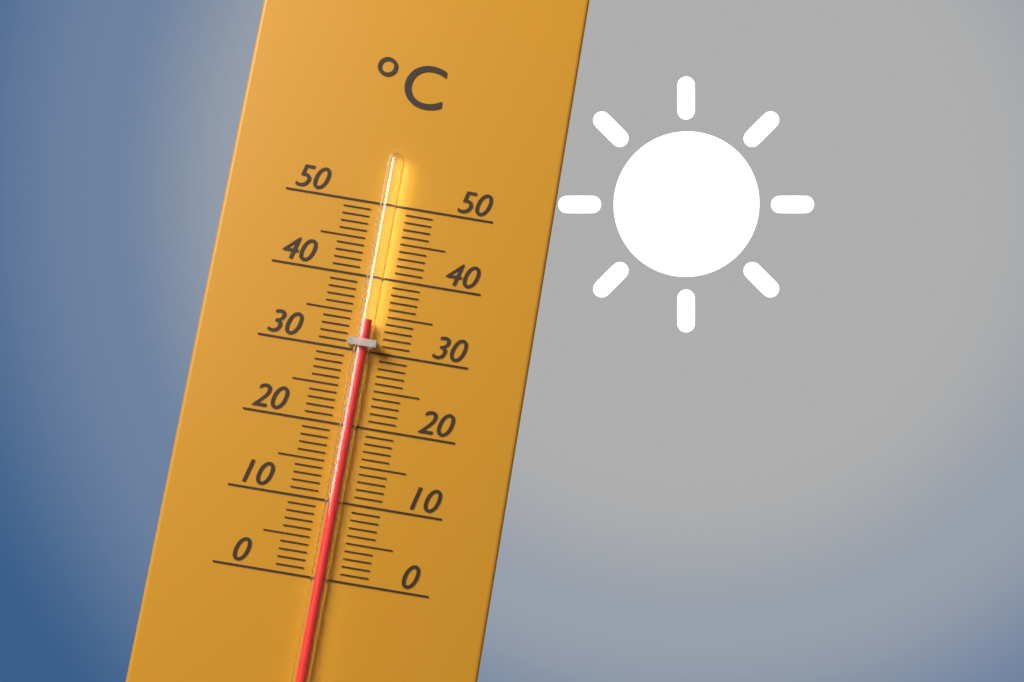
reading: 34 °C
